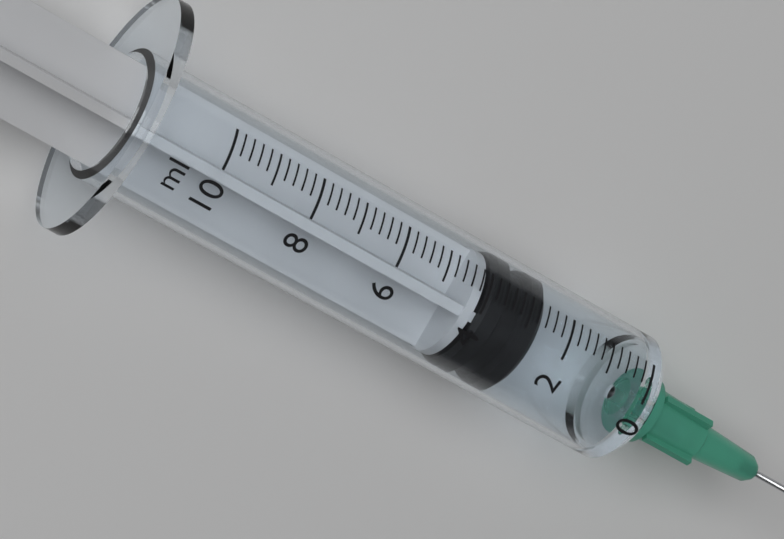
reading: 2.6 ml
